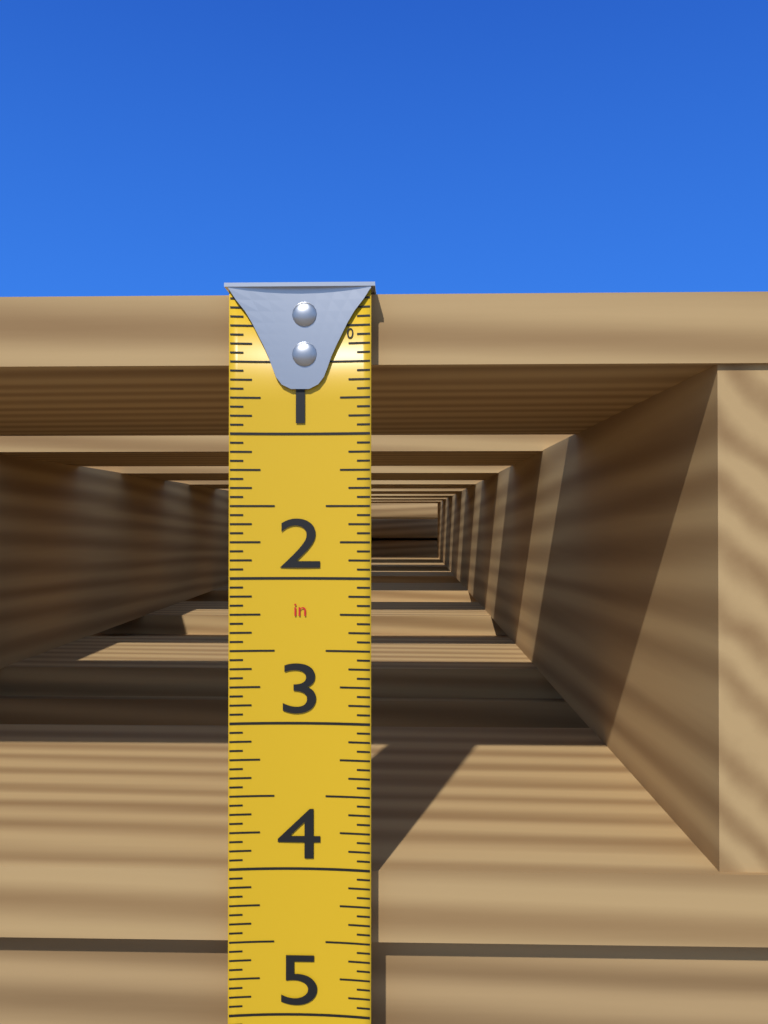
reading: 4.5625 in
